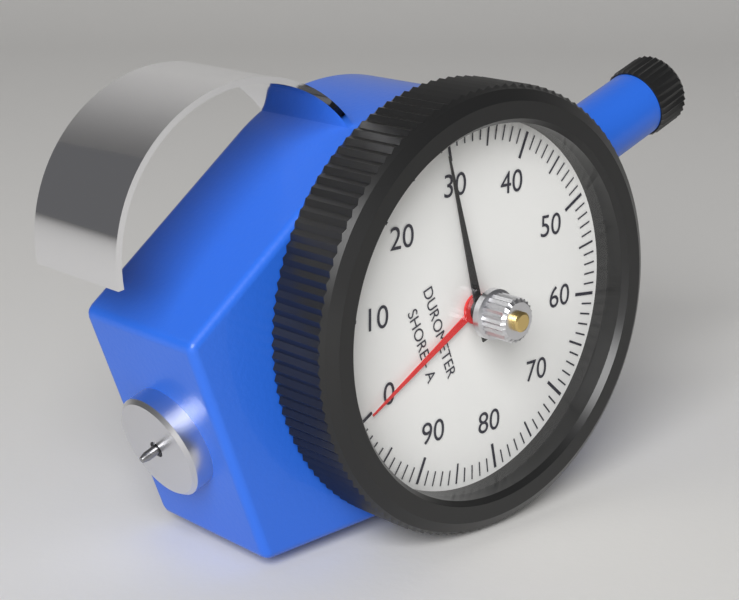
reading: 29 Shore A
